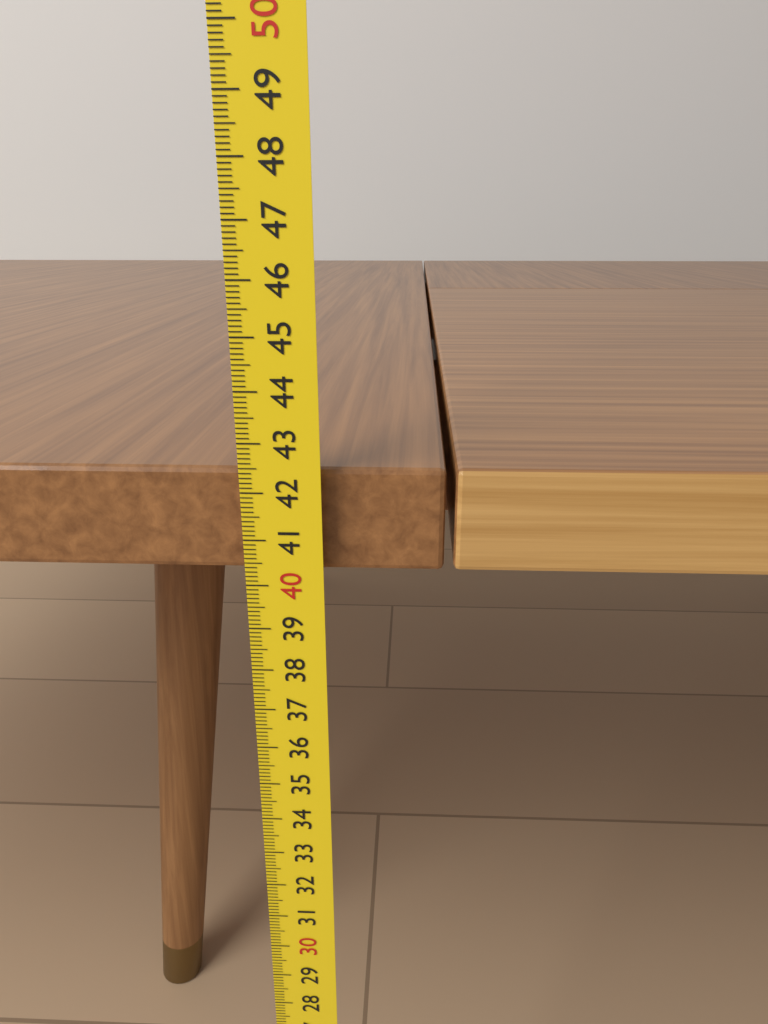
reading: 42.4 cm
